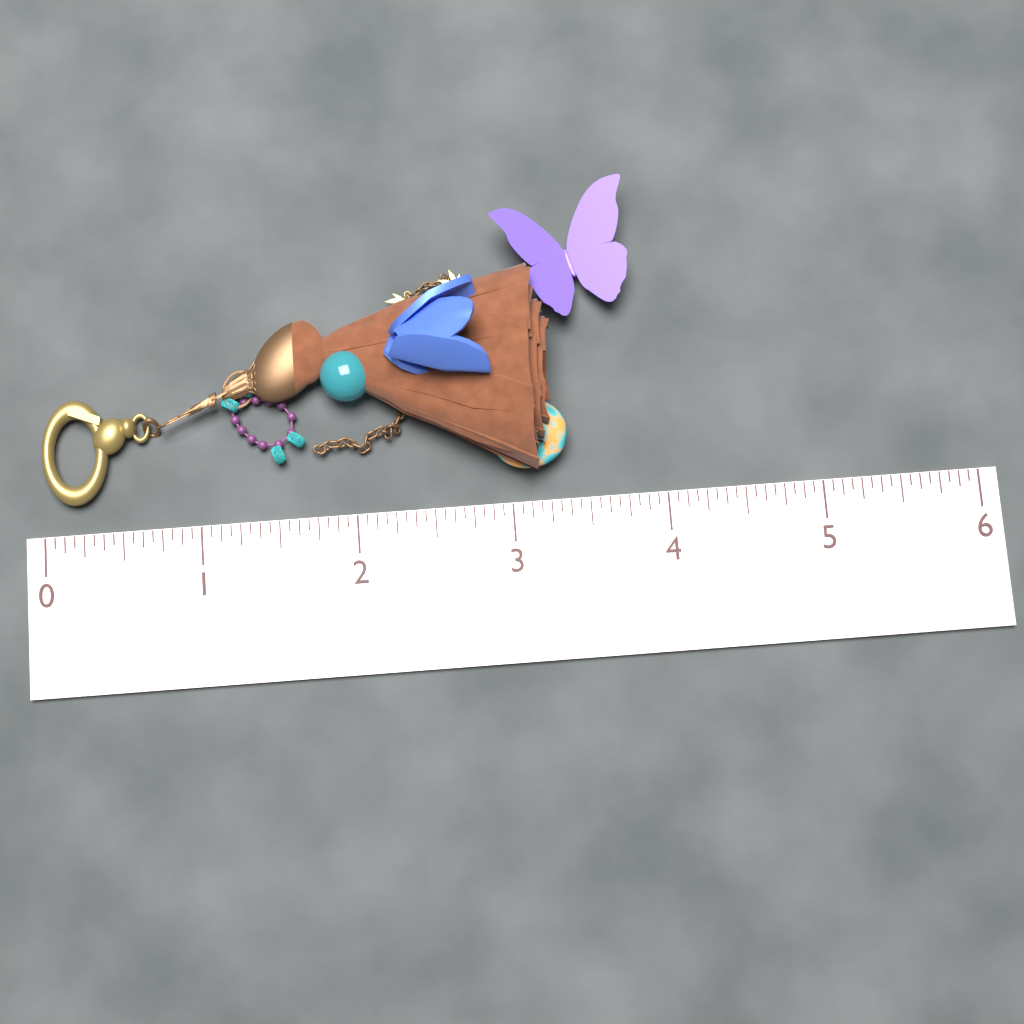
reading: 3.3125 (no unit)
